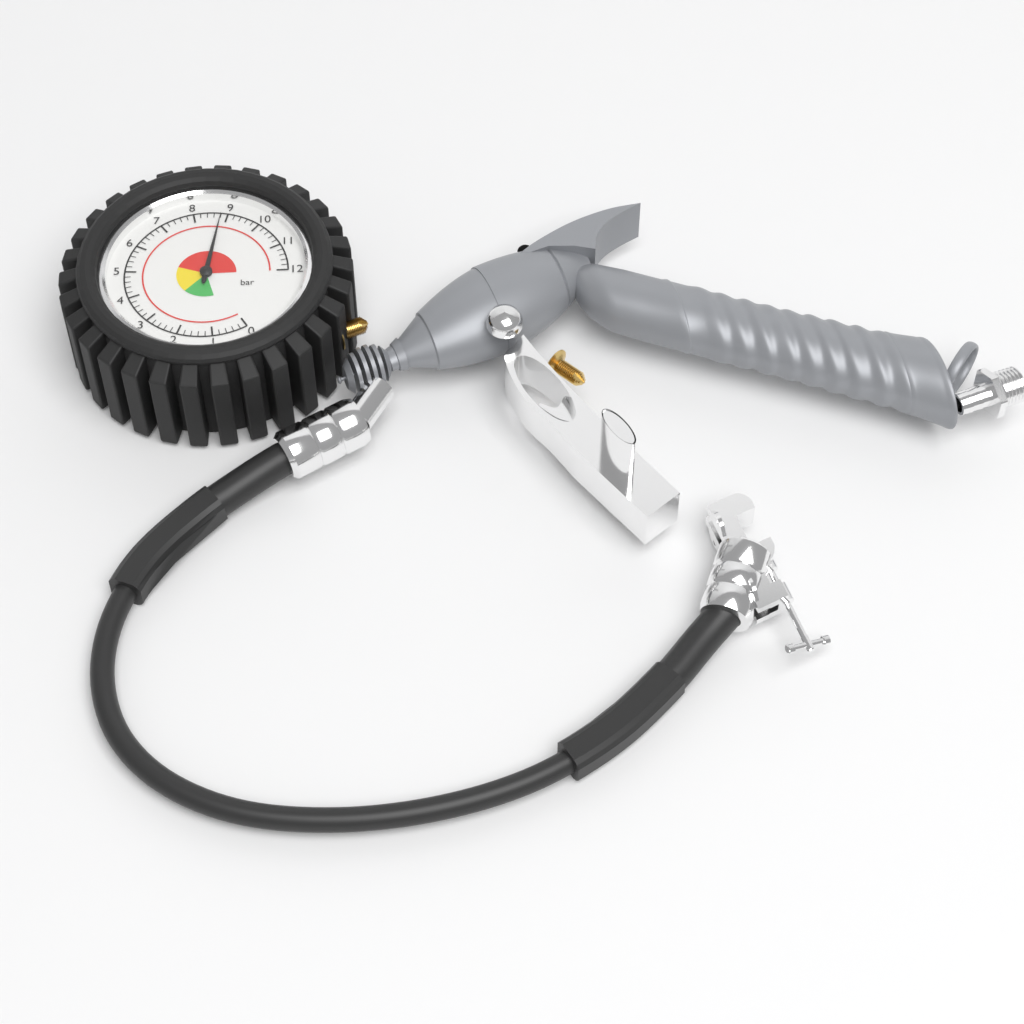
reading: 8.8 bar
